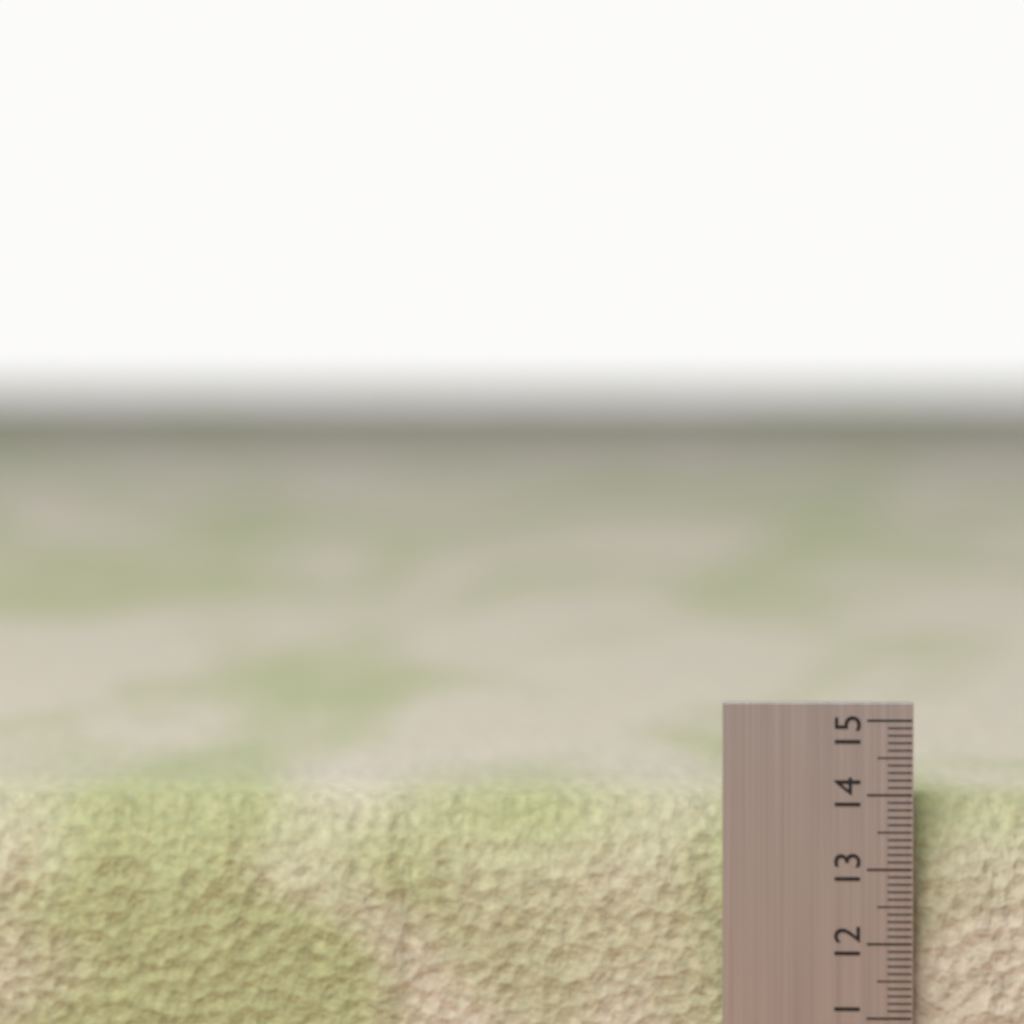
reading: 13.9 (no unit)
